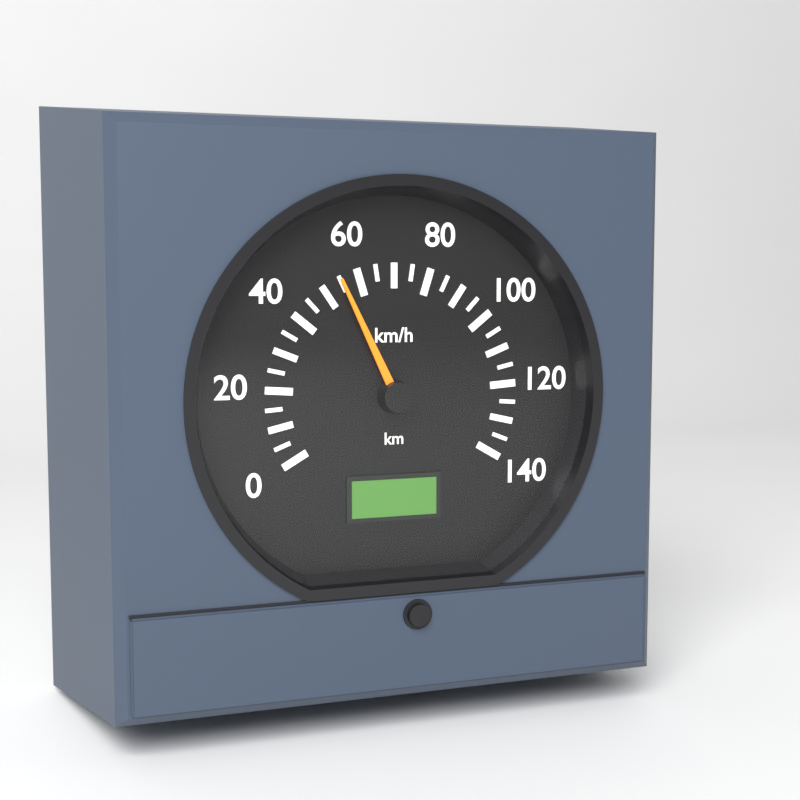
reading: 55 km/h
